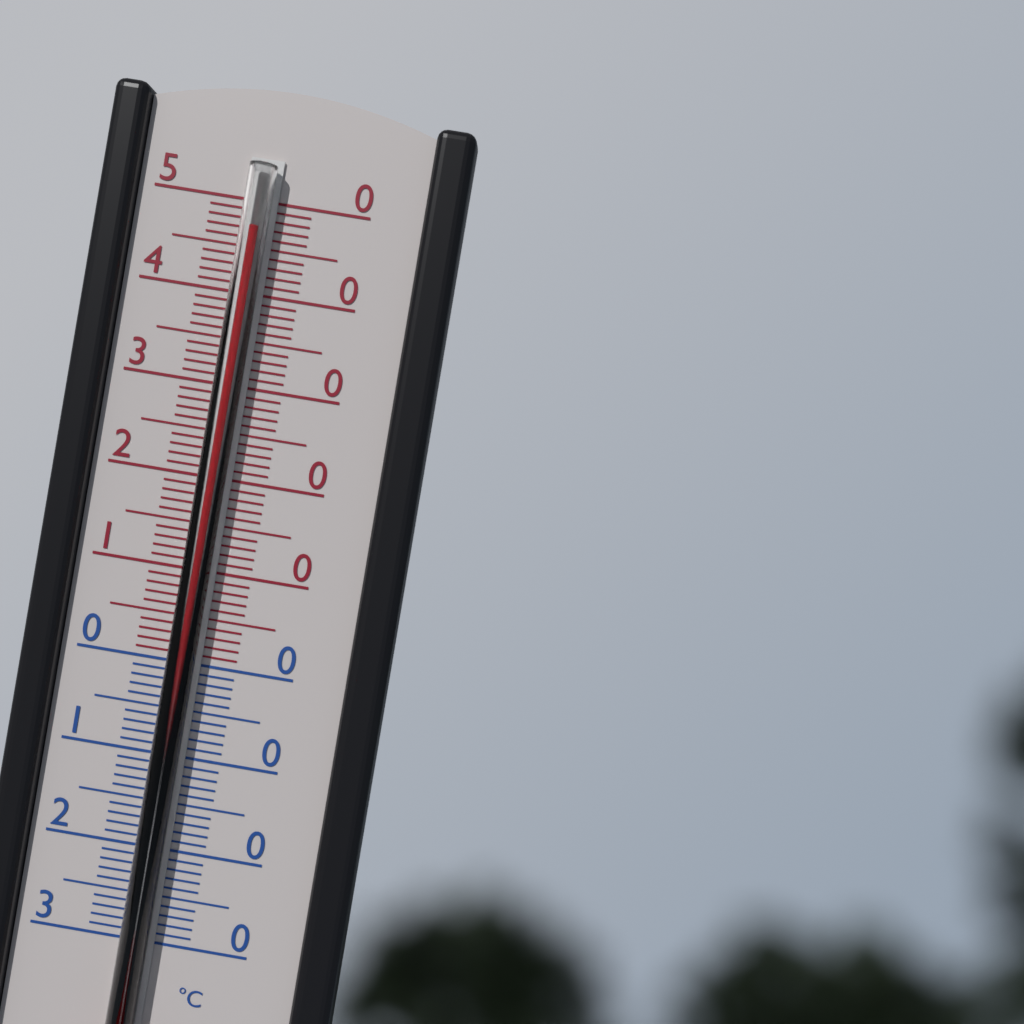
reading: 47 °C
